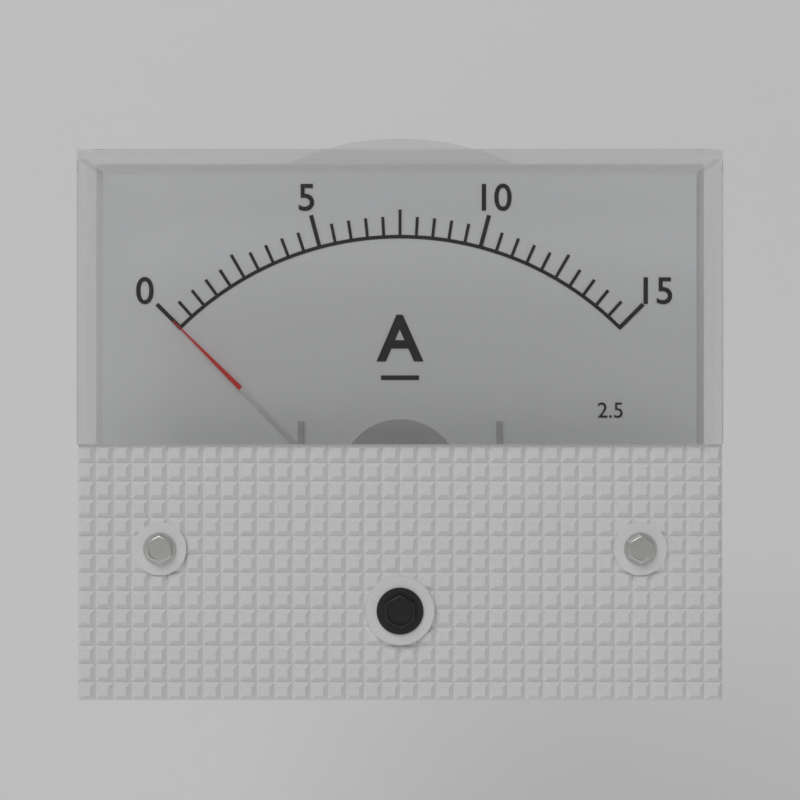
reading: 0.0 A
